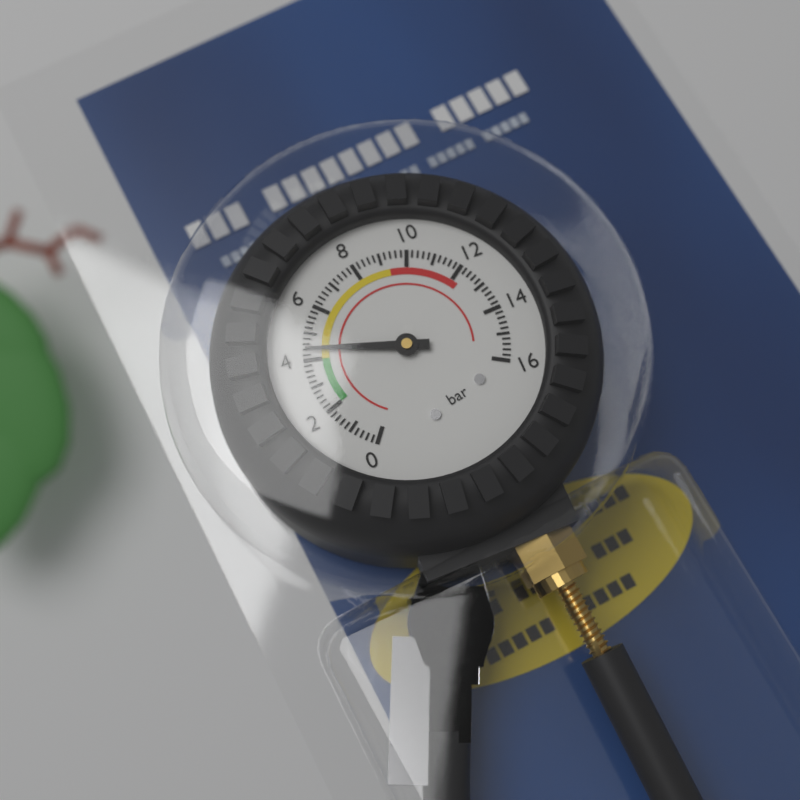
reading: 4.4 bar
